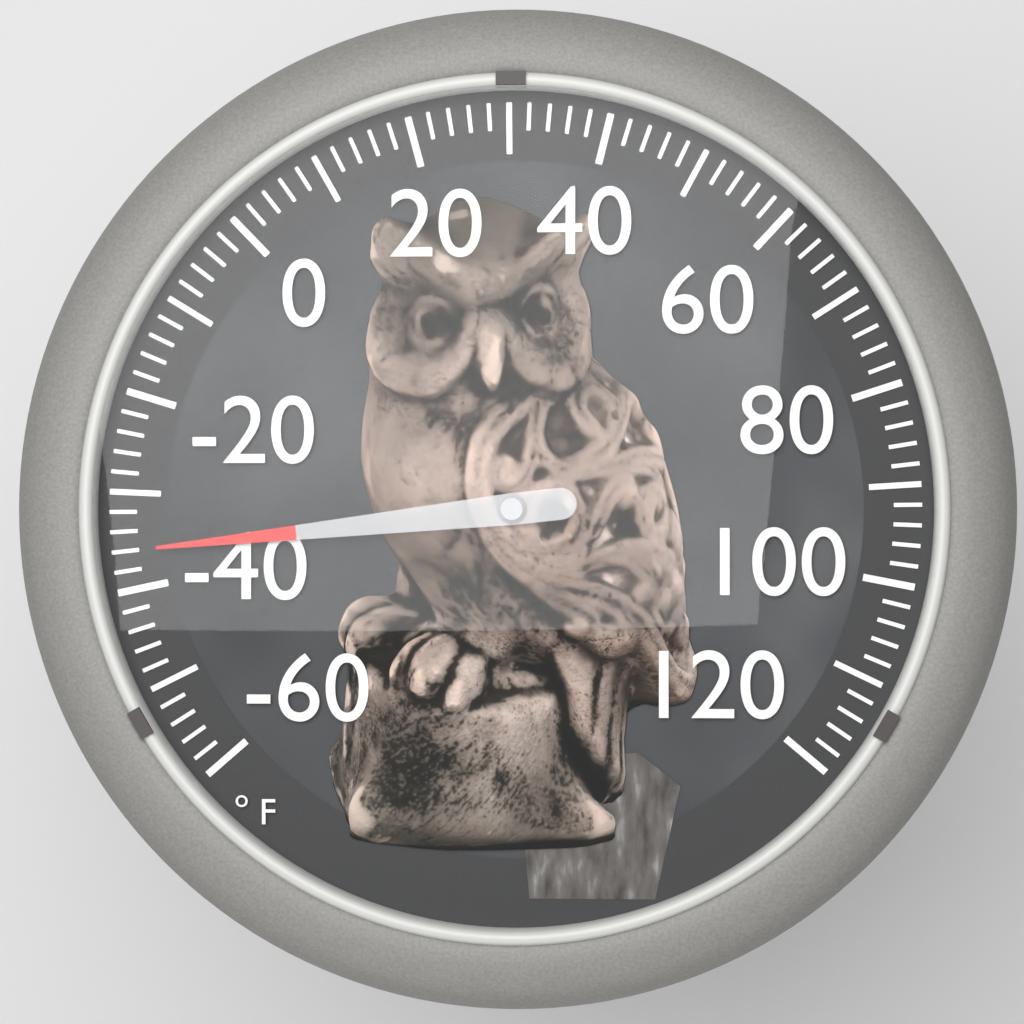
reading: -36 °F
